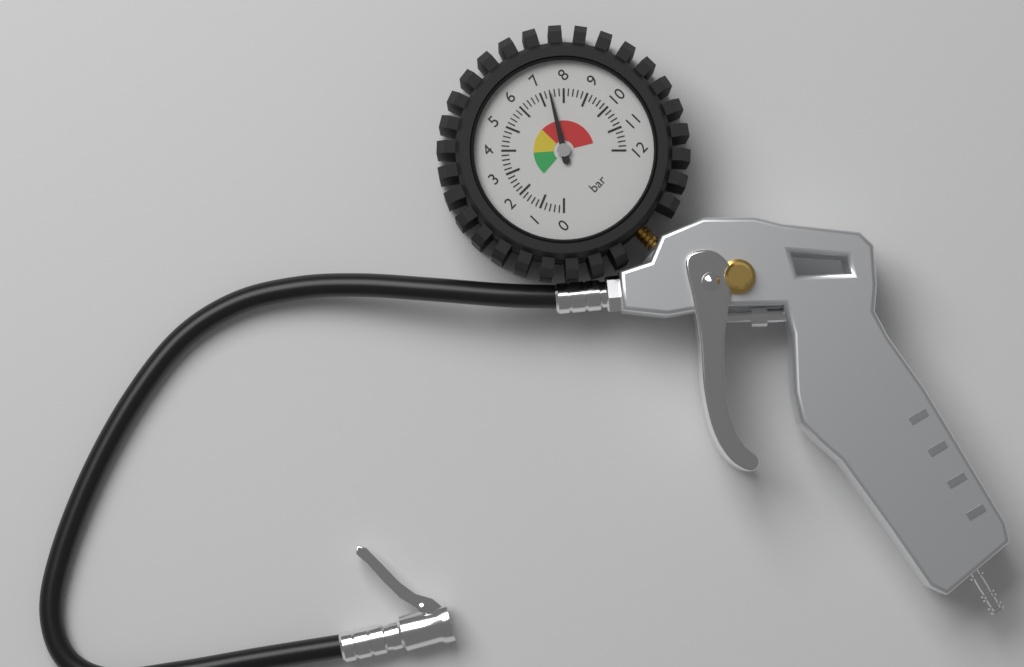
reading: 7.4 bar
